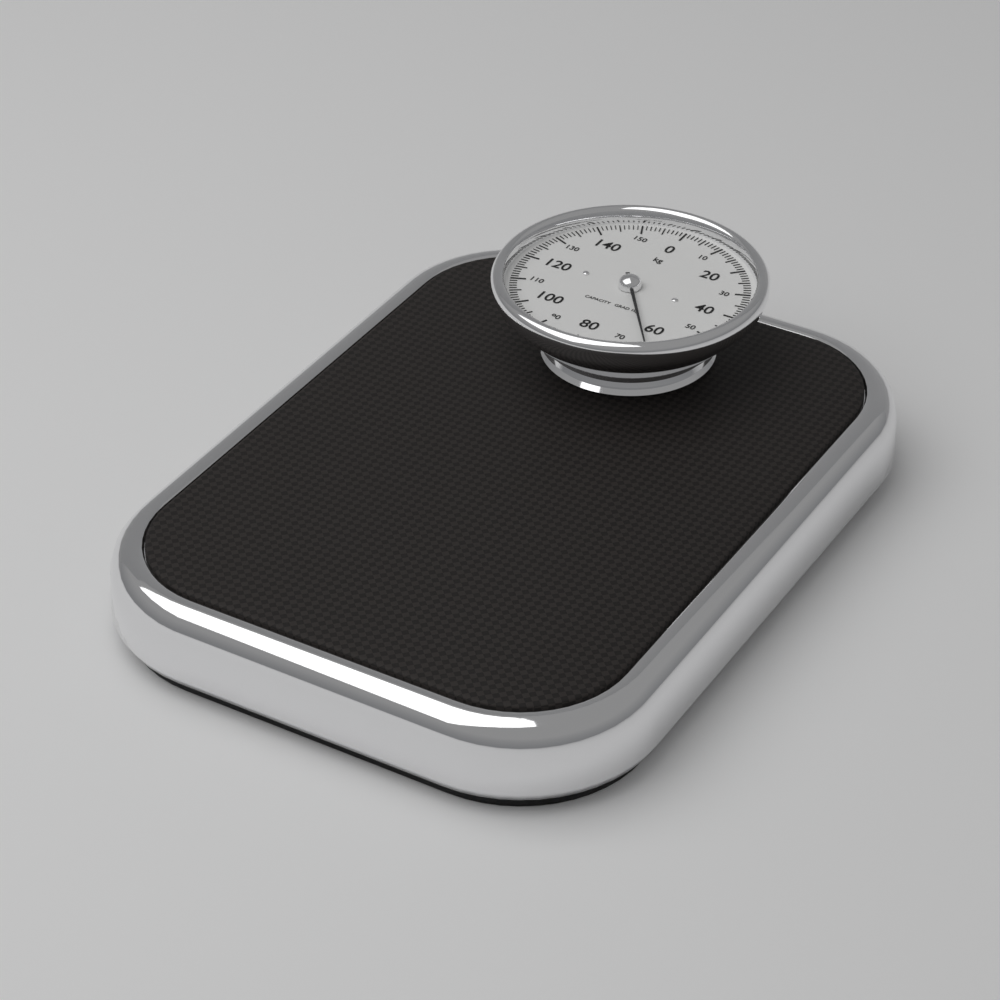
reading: 64 kg
